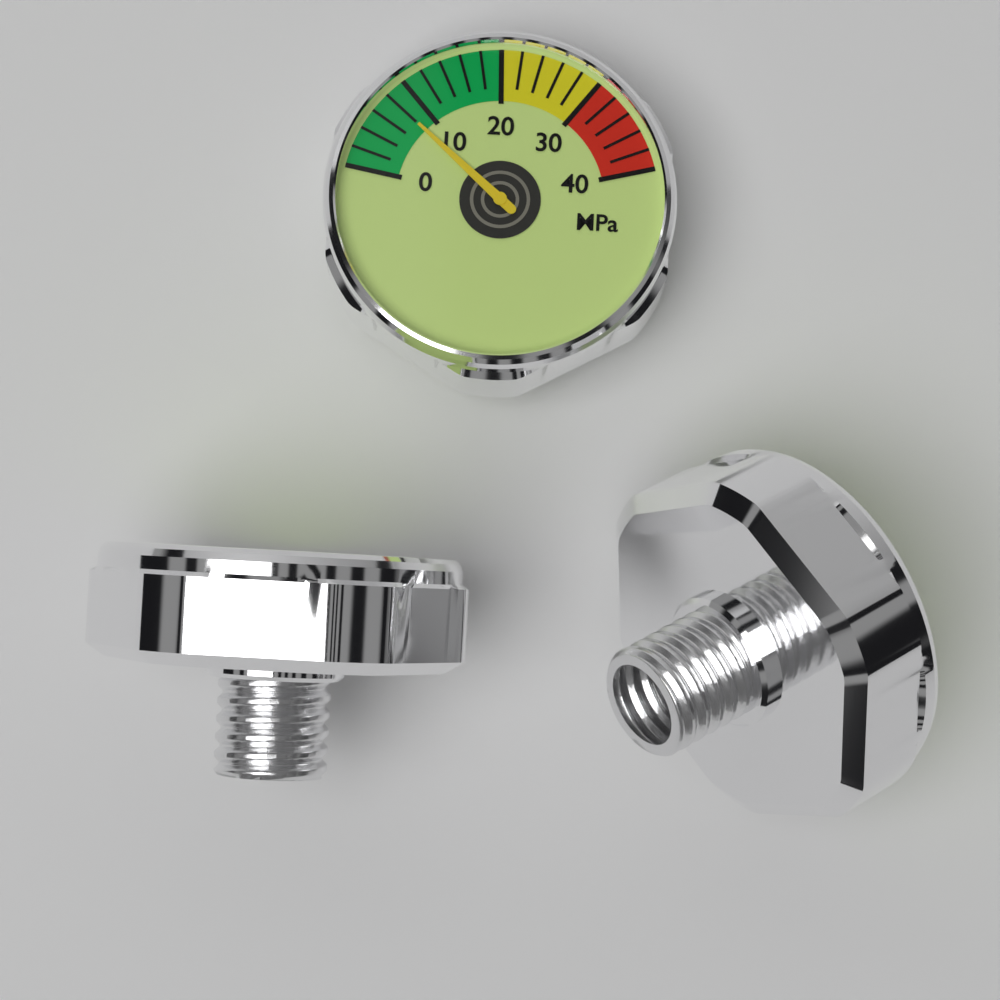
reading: 8 MPa
